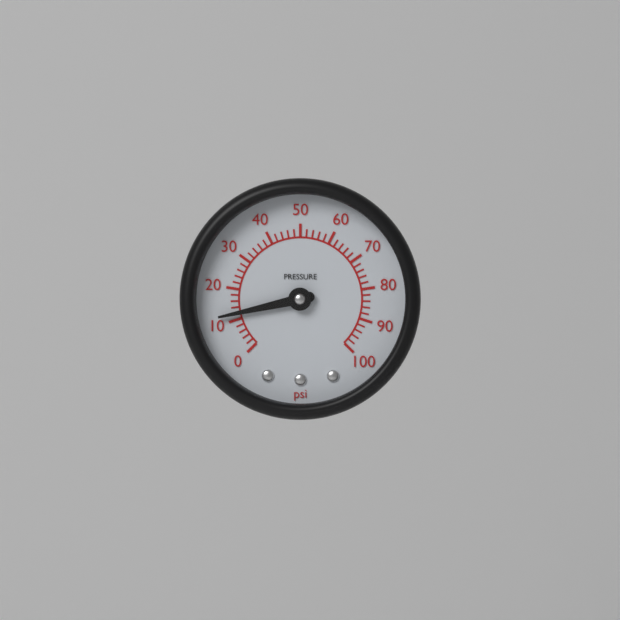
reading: 12 psi
